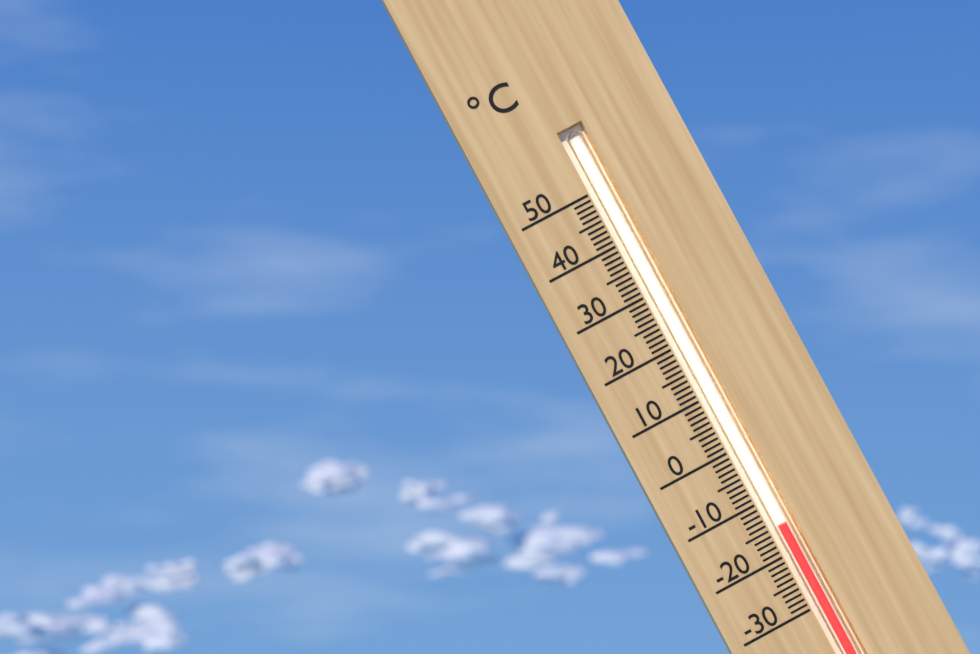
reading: -15 °C
